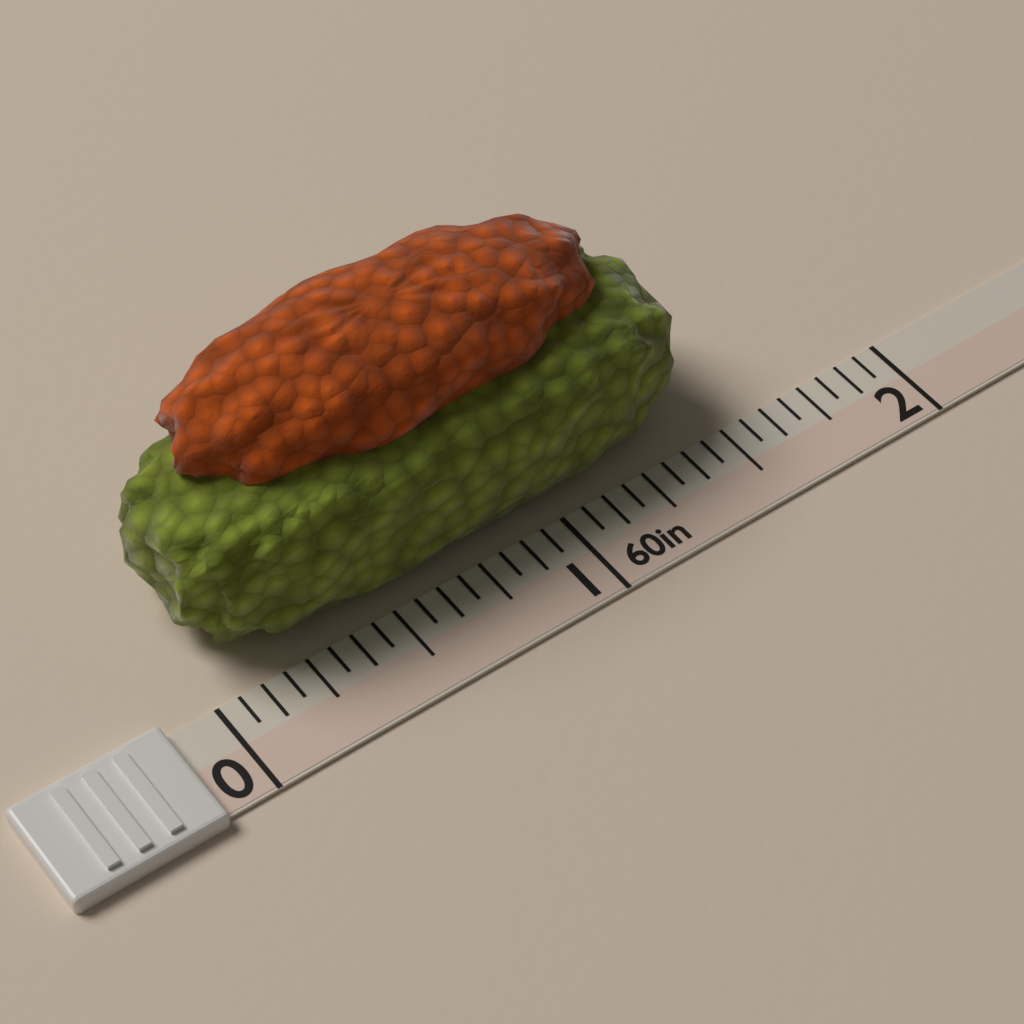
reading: 1.5000 in
